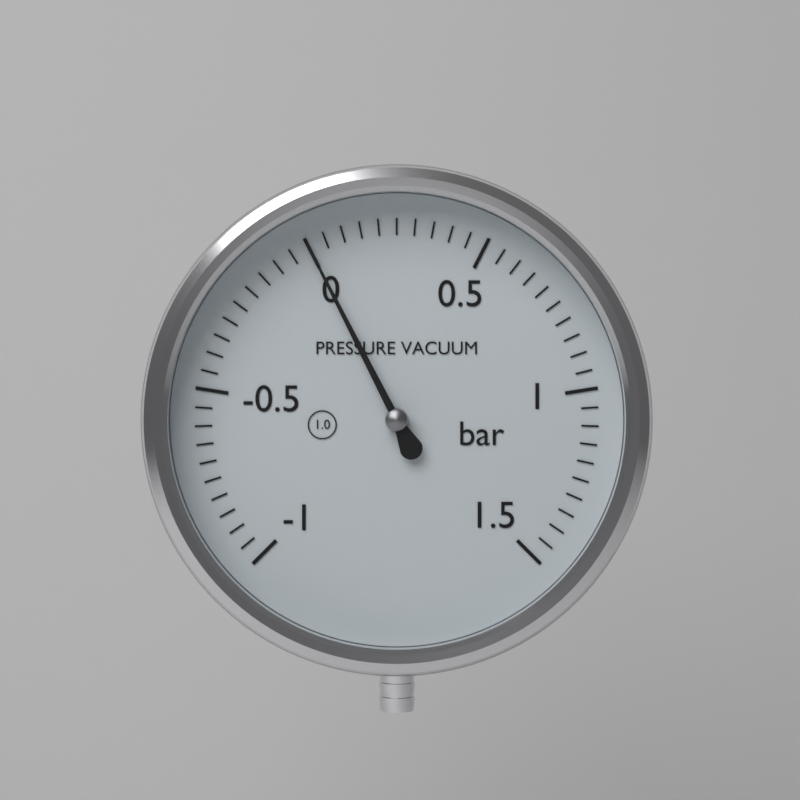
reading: 0.00 bar
